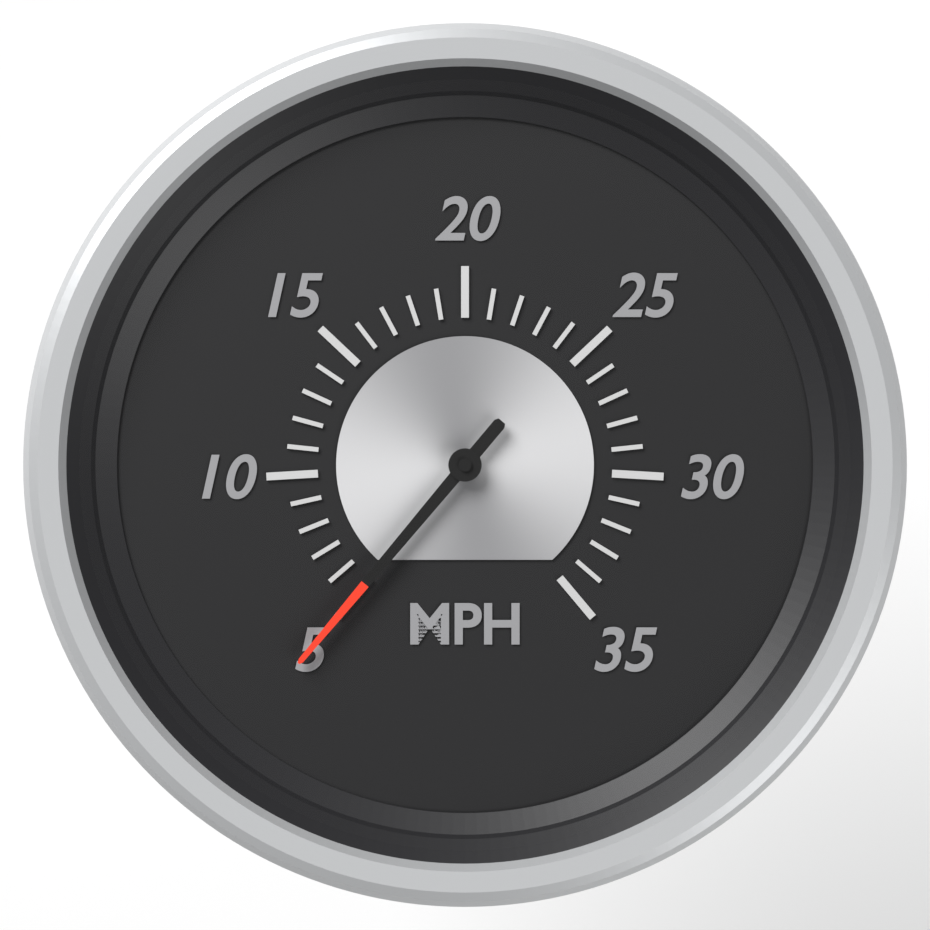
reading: 5 MPH
